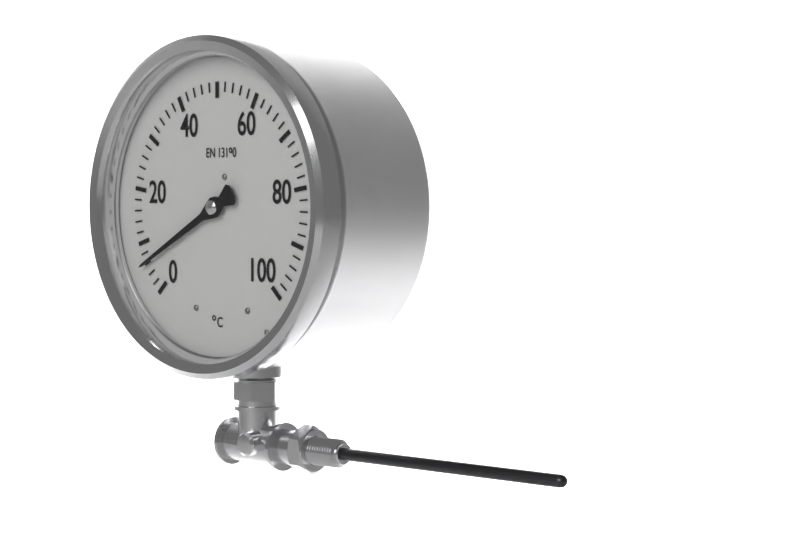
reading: 6 °C
